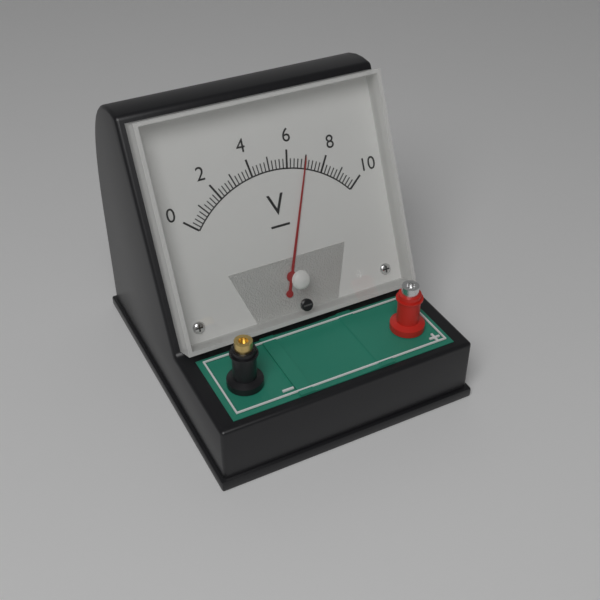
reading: 7.0 V
